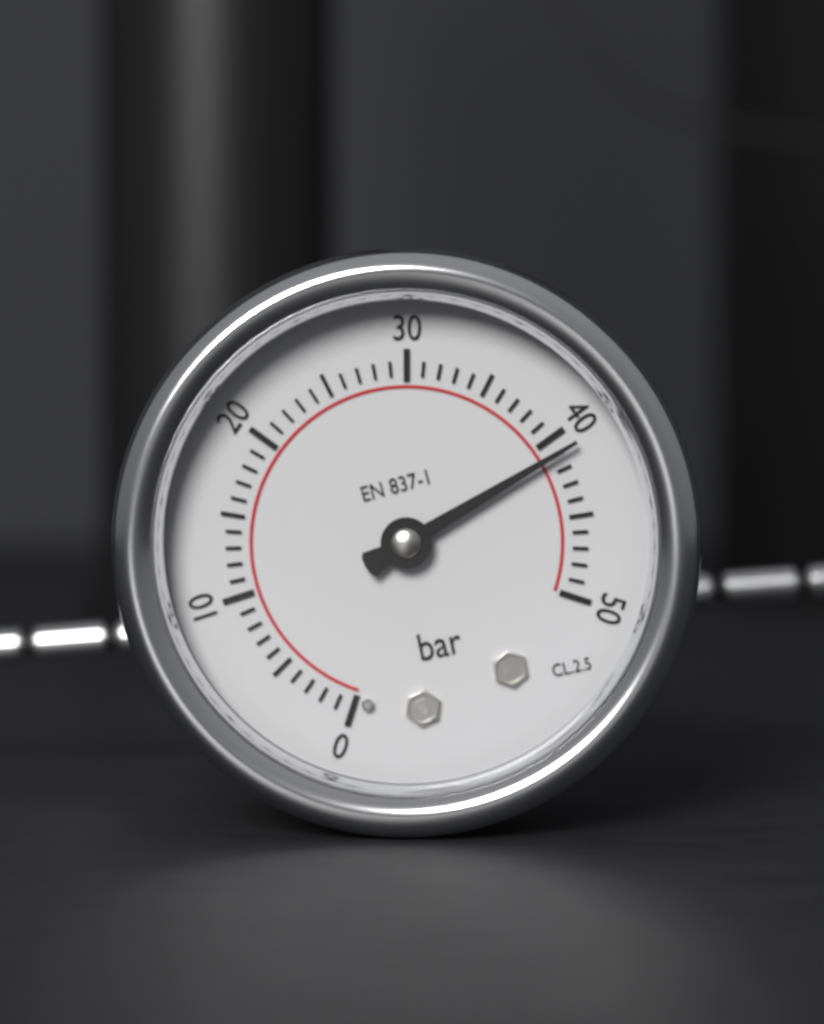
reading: 41 bar
